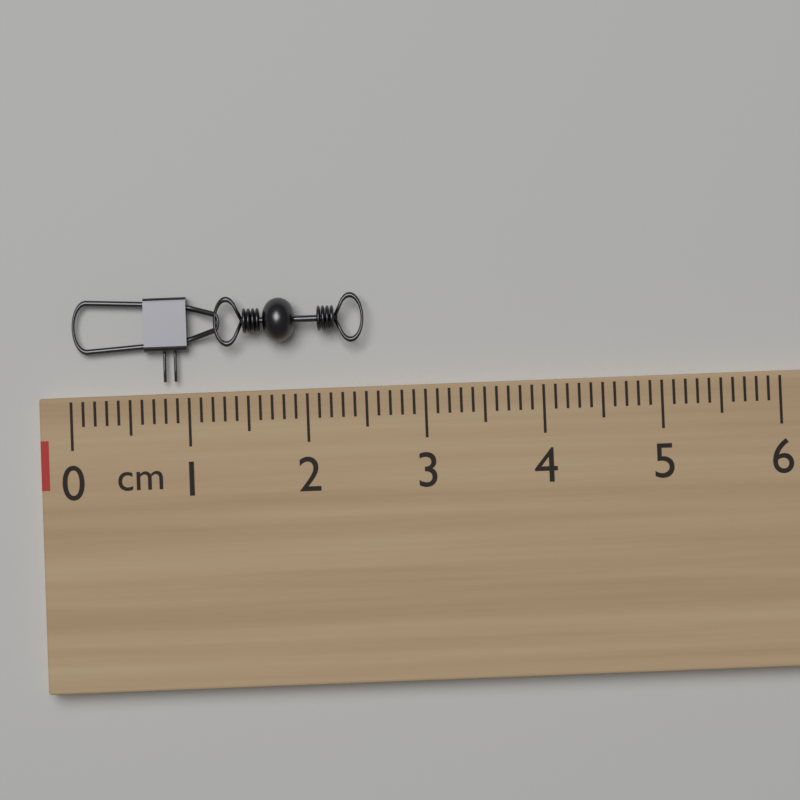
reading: 2.5 cm
